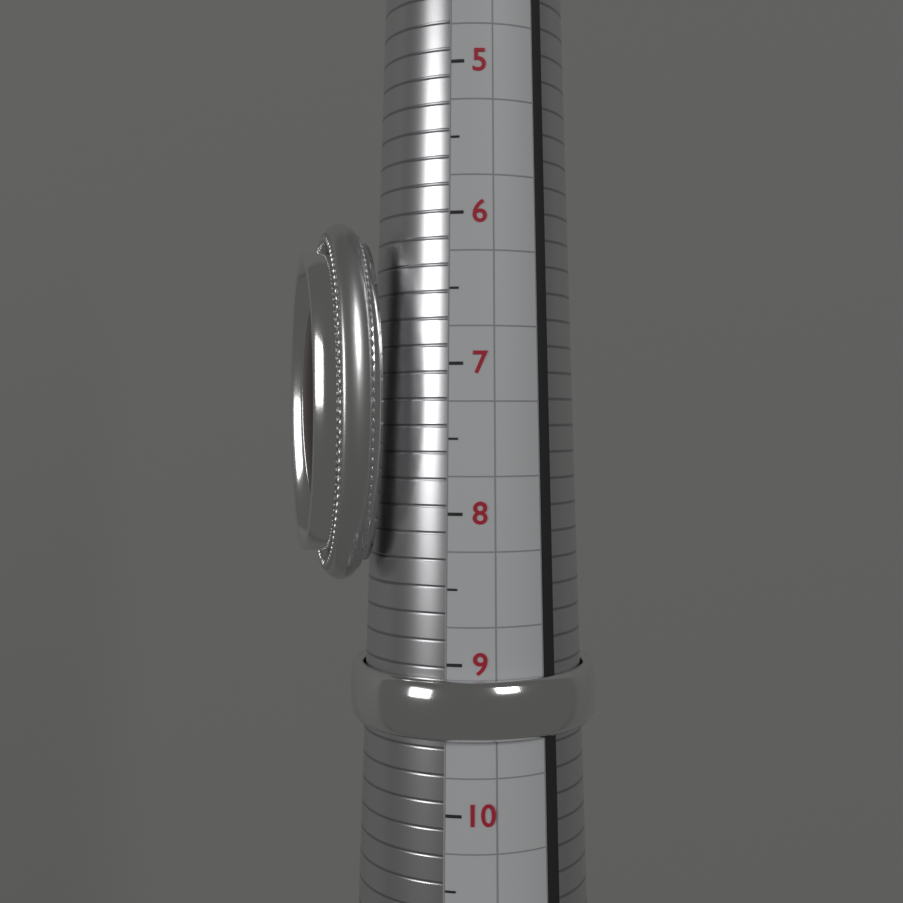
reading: 9.5 (no unit)
